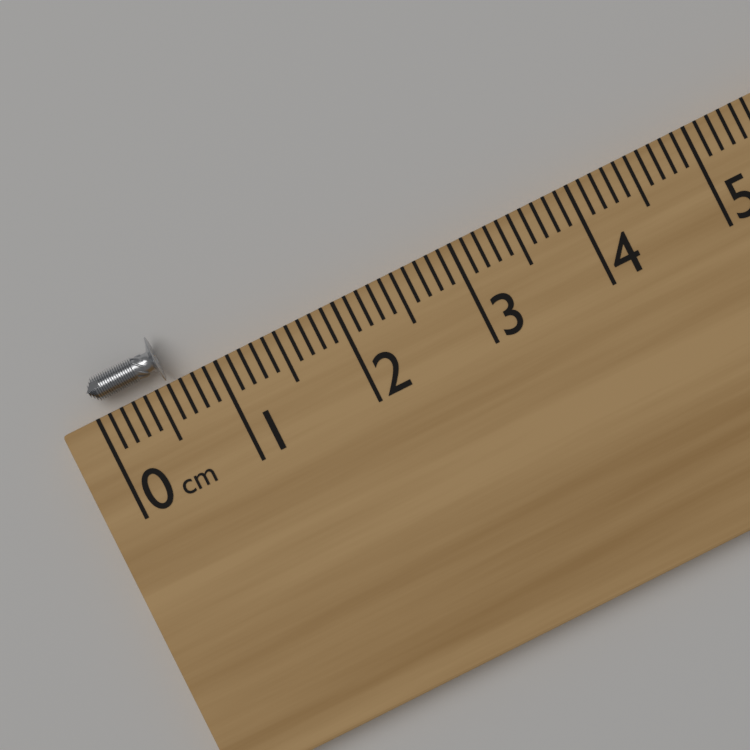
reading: 0.6 cm
